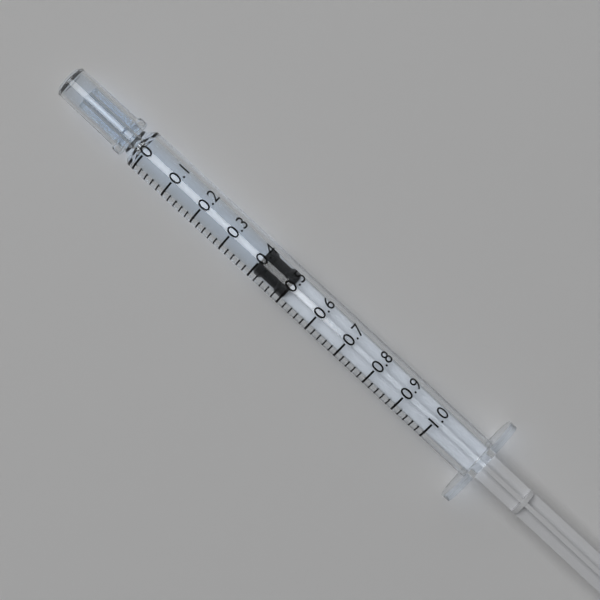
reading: 0.40 (no unit)
